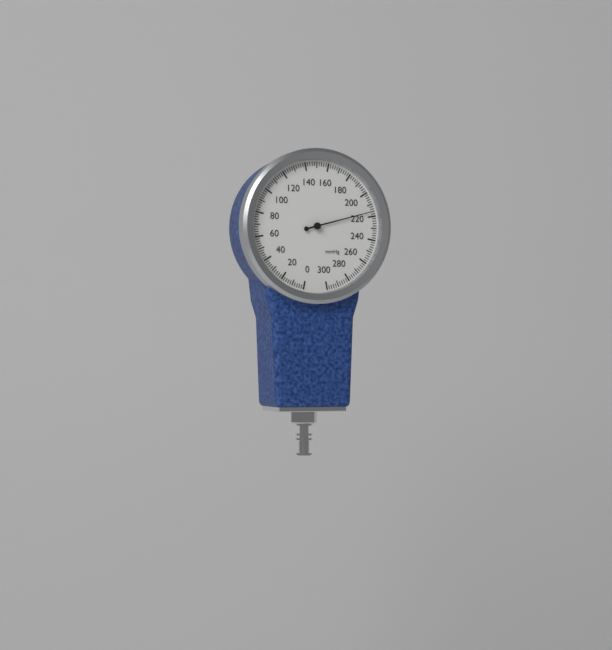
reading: 216 mmHg
